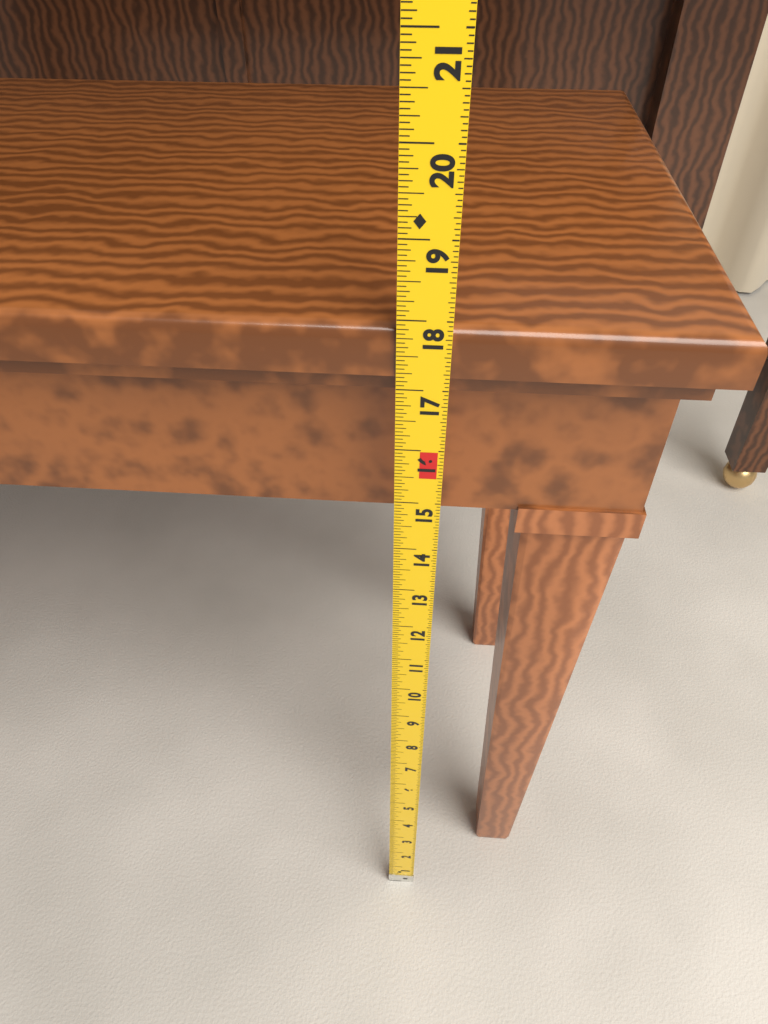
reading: 17.8750 in
